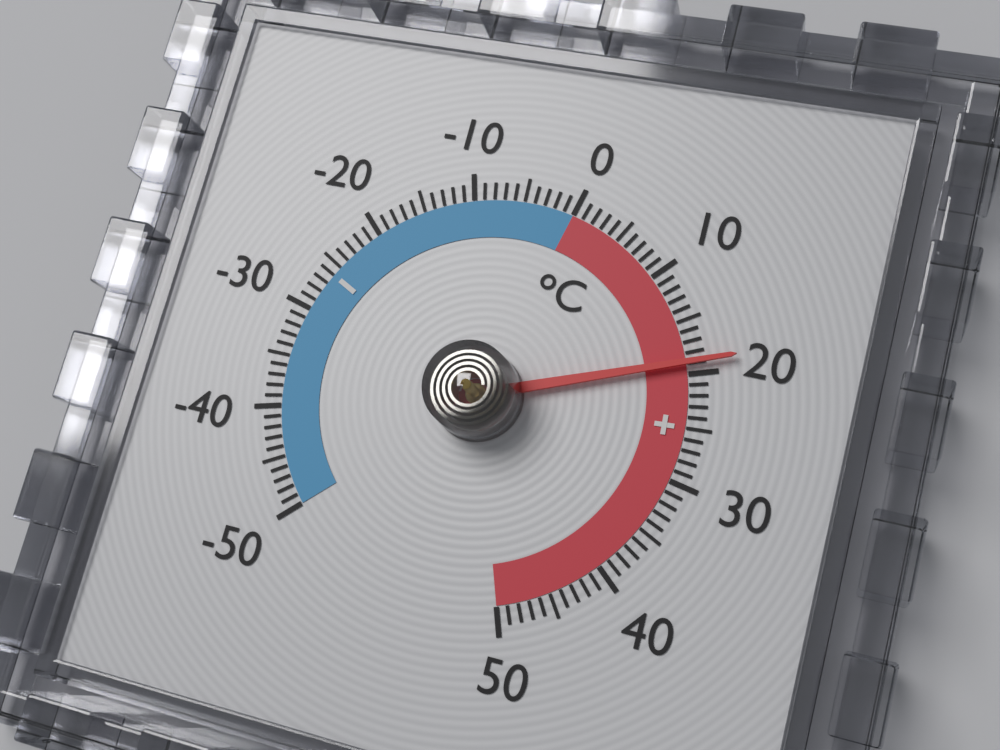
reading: 19 °C
